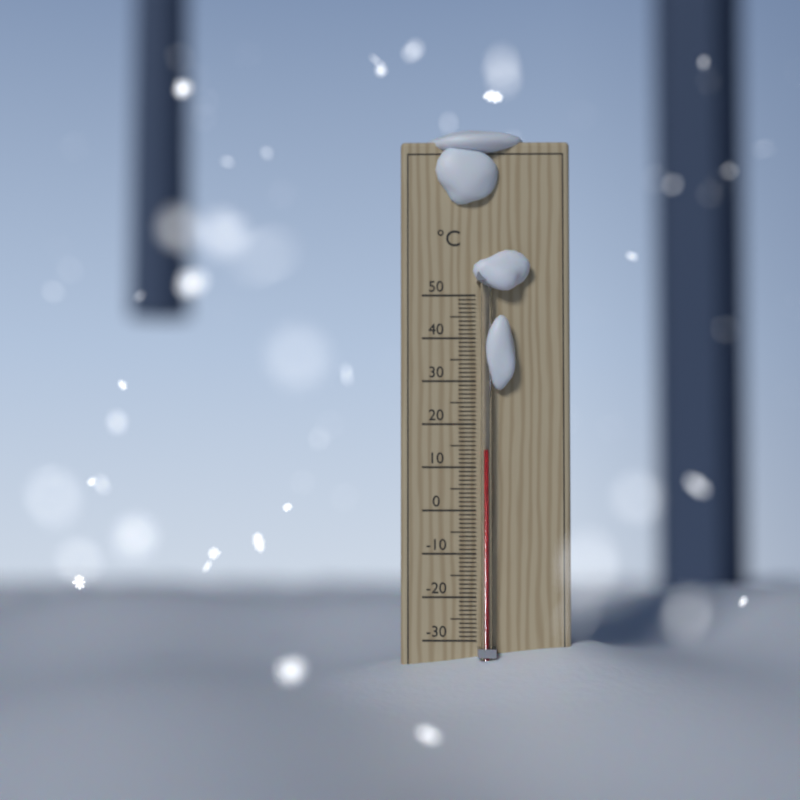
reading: 14 °C
